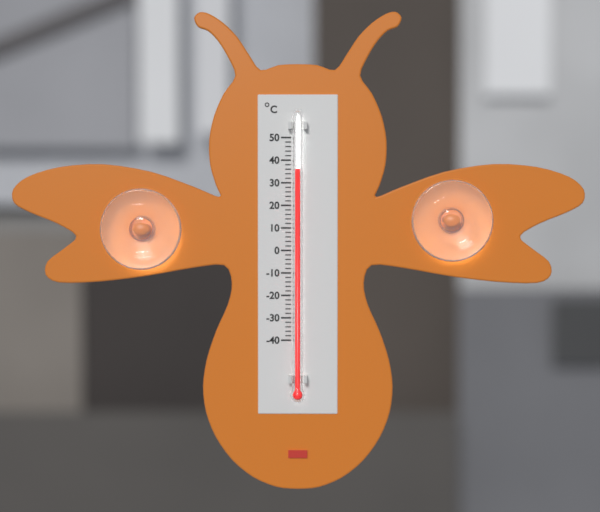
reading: 36 °C
